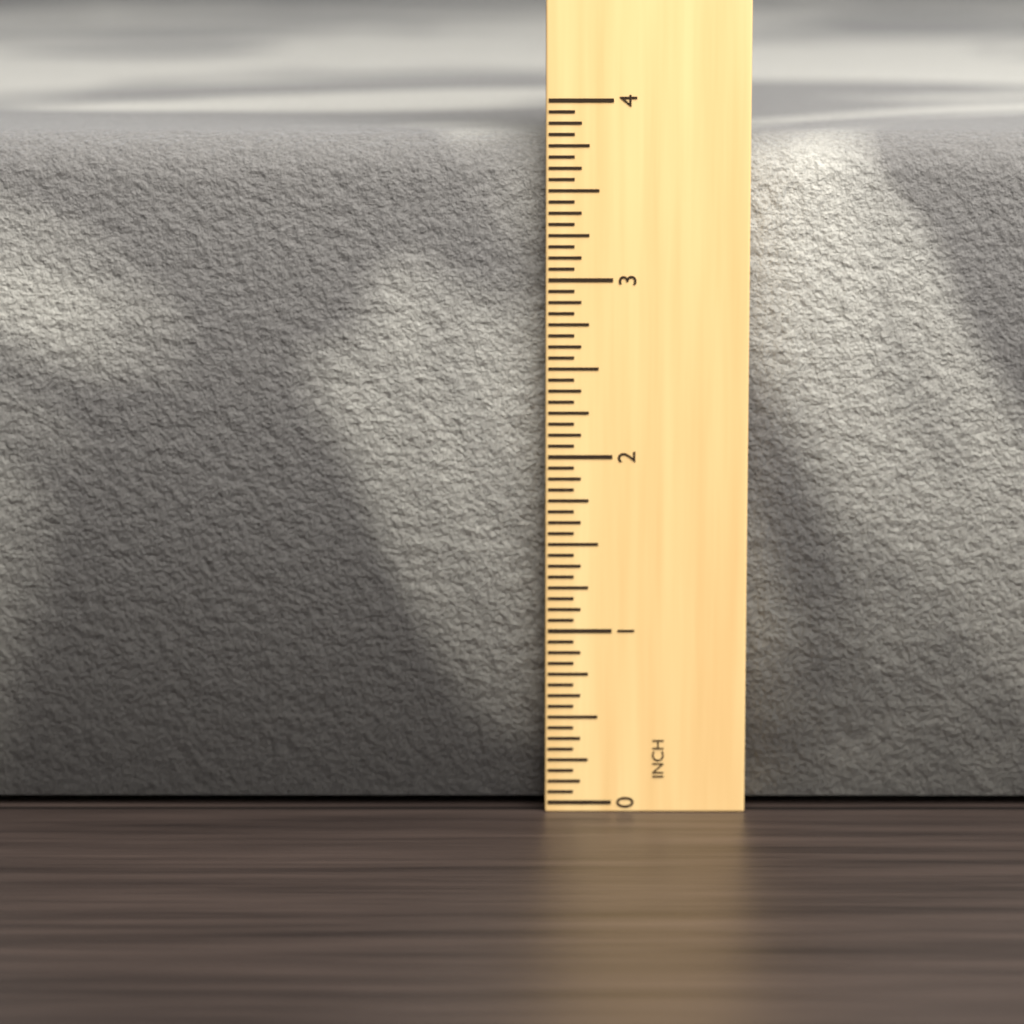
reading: 3.8125 in
